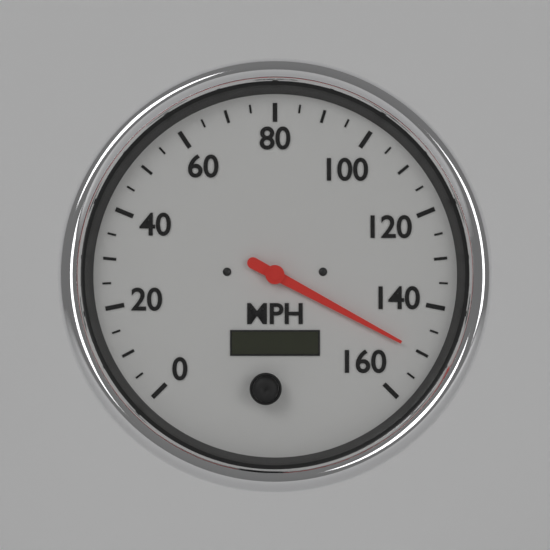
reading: 150 MPH
